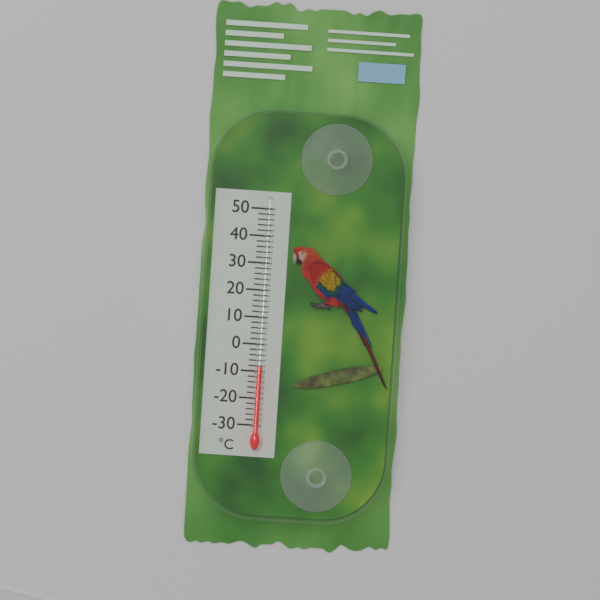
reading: -8 °C
